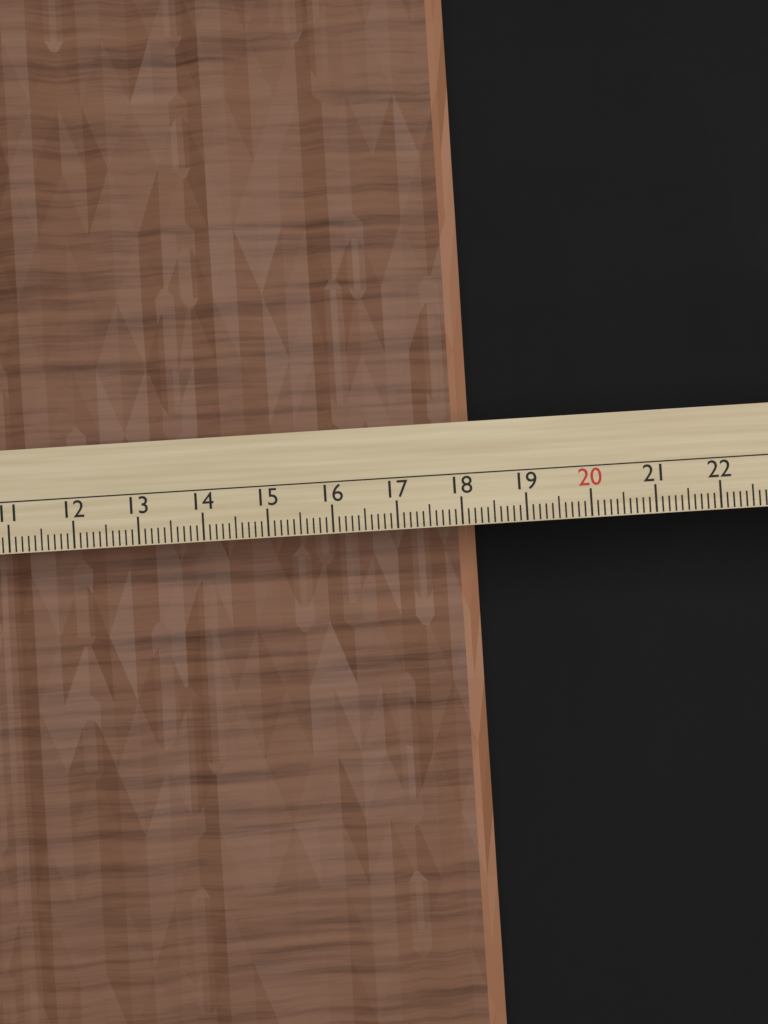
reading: 18.3 cm
